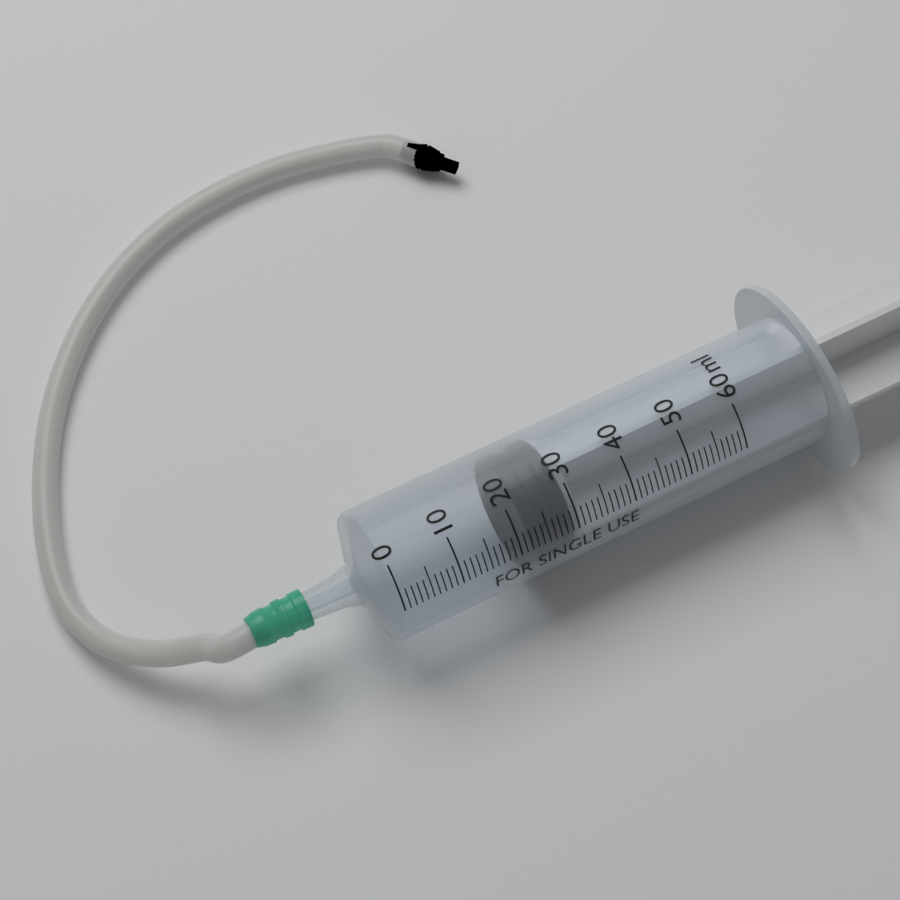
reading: 22 ml
